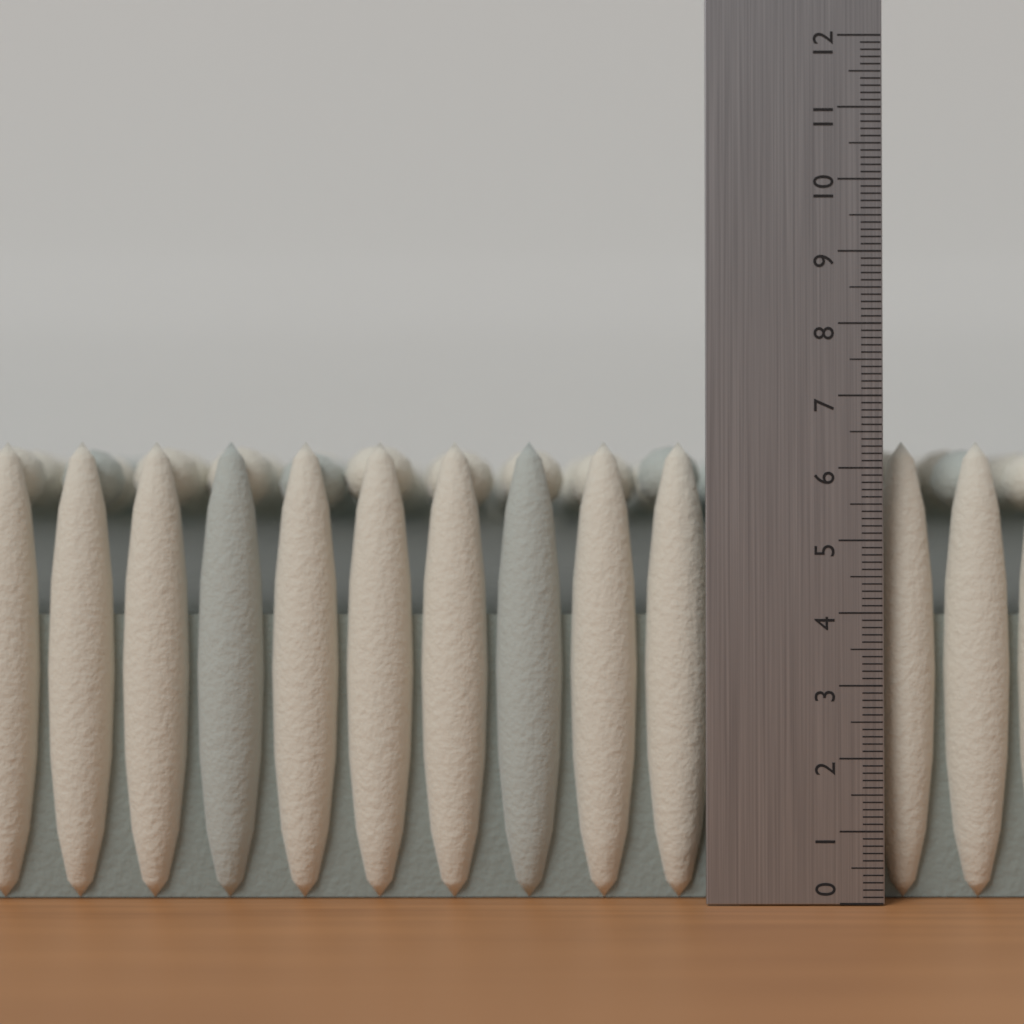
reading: 6.4 (no unit)
